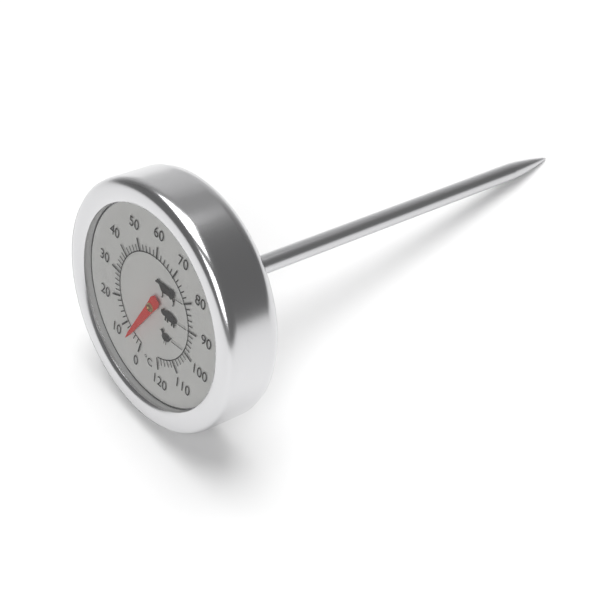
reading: 6 °C
